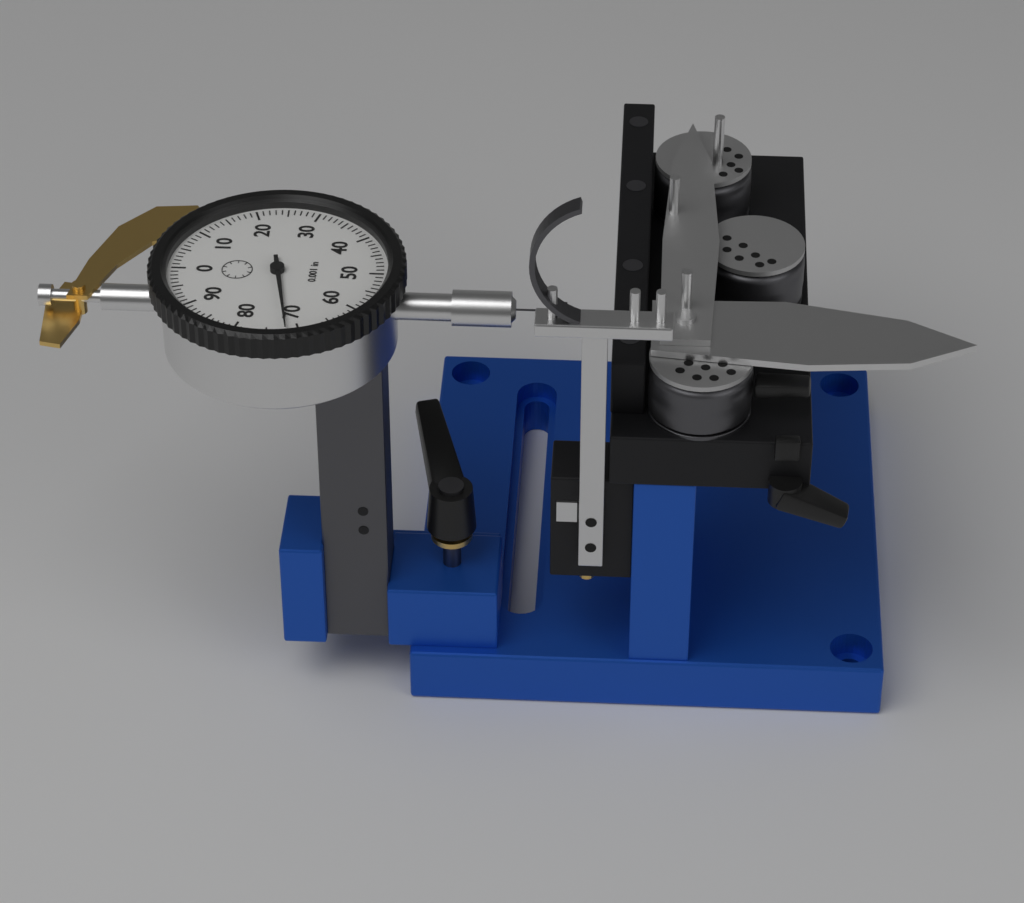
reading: 0.072 in
